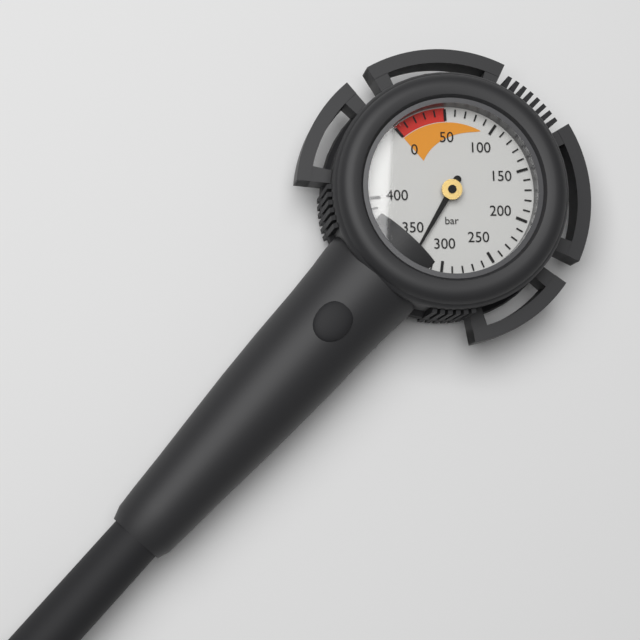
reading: 330 bar
